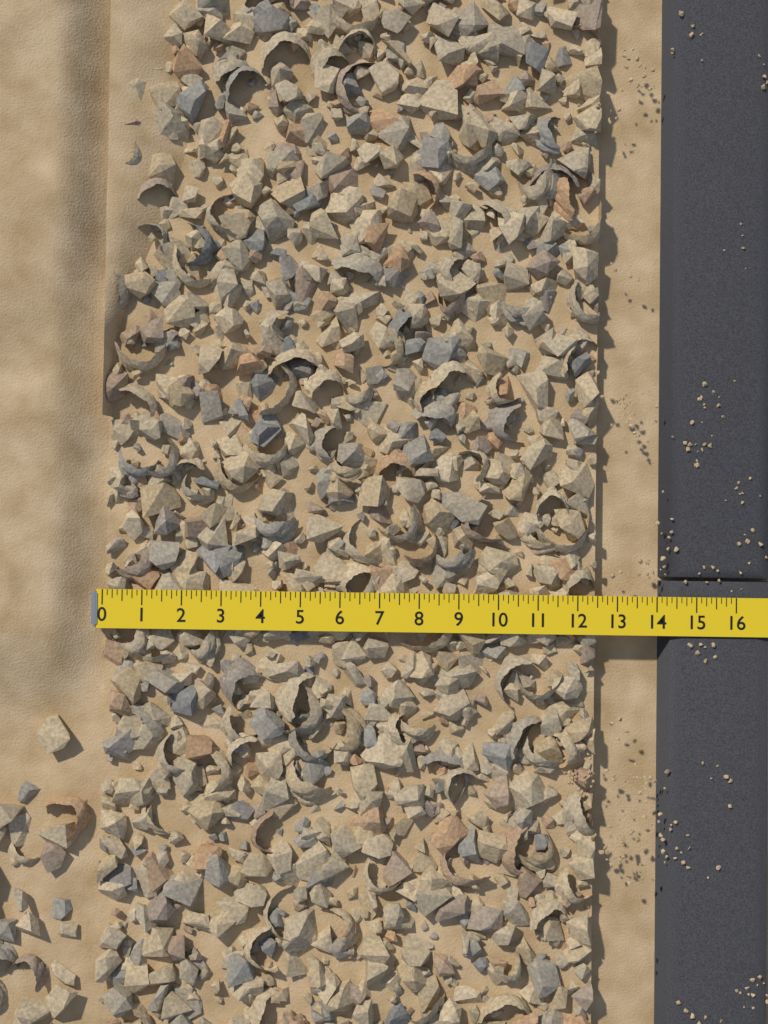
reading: 12.500 (no unit)
